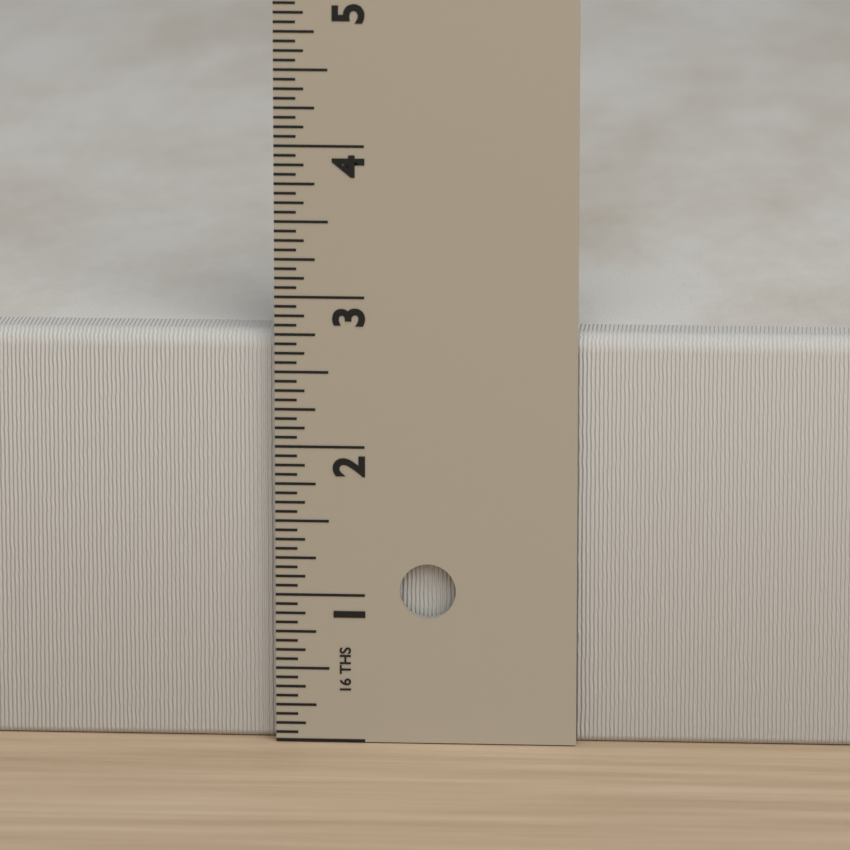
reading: 2.7500 in
